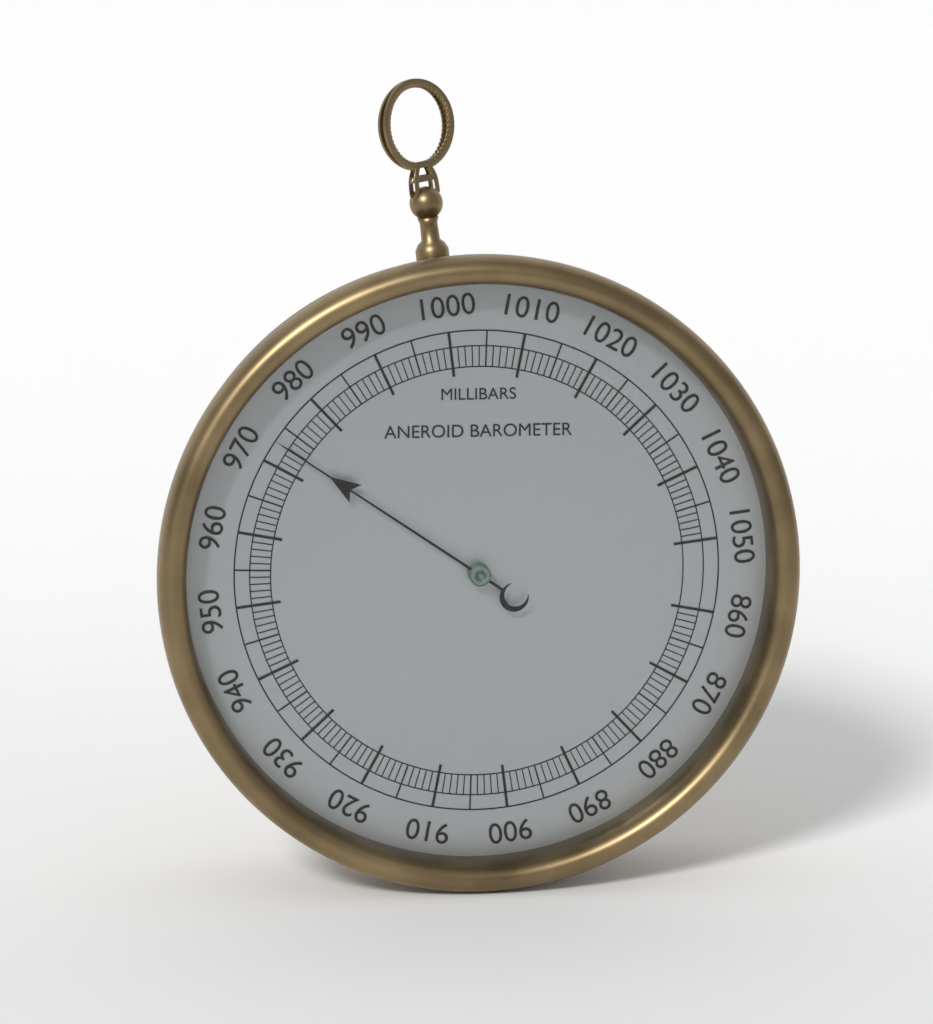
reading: 973 mbar
